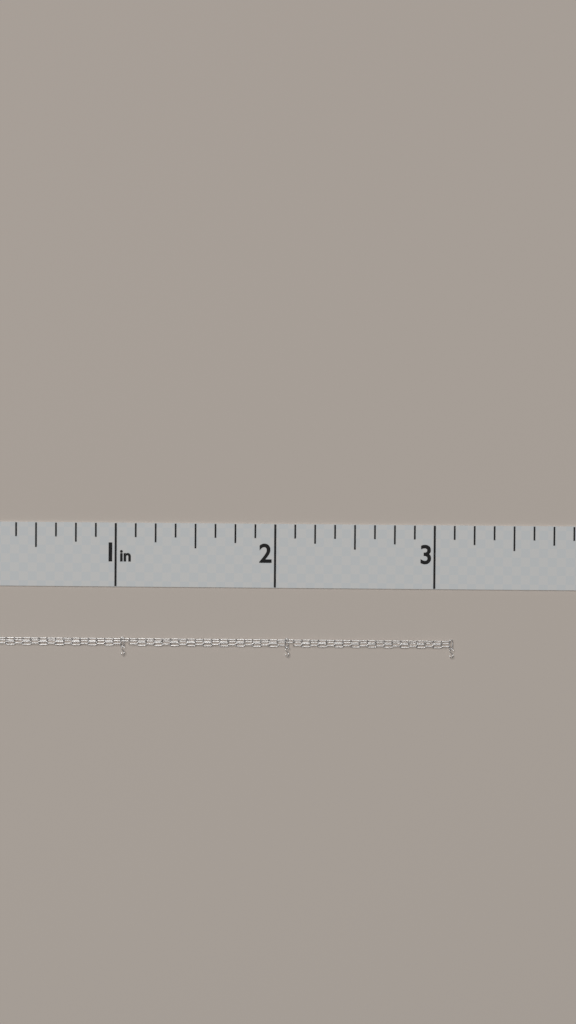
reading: 3.125 in
